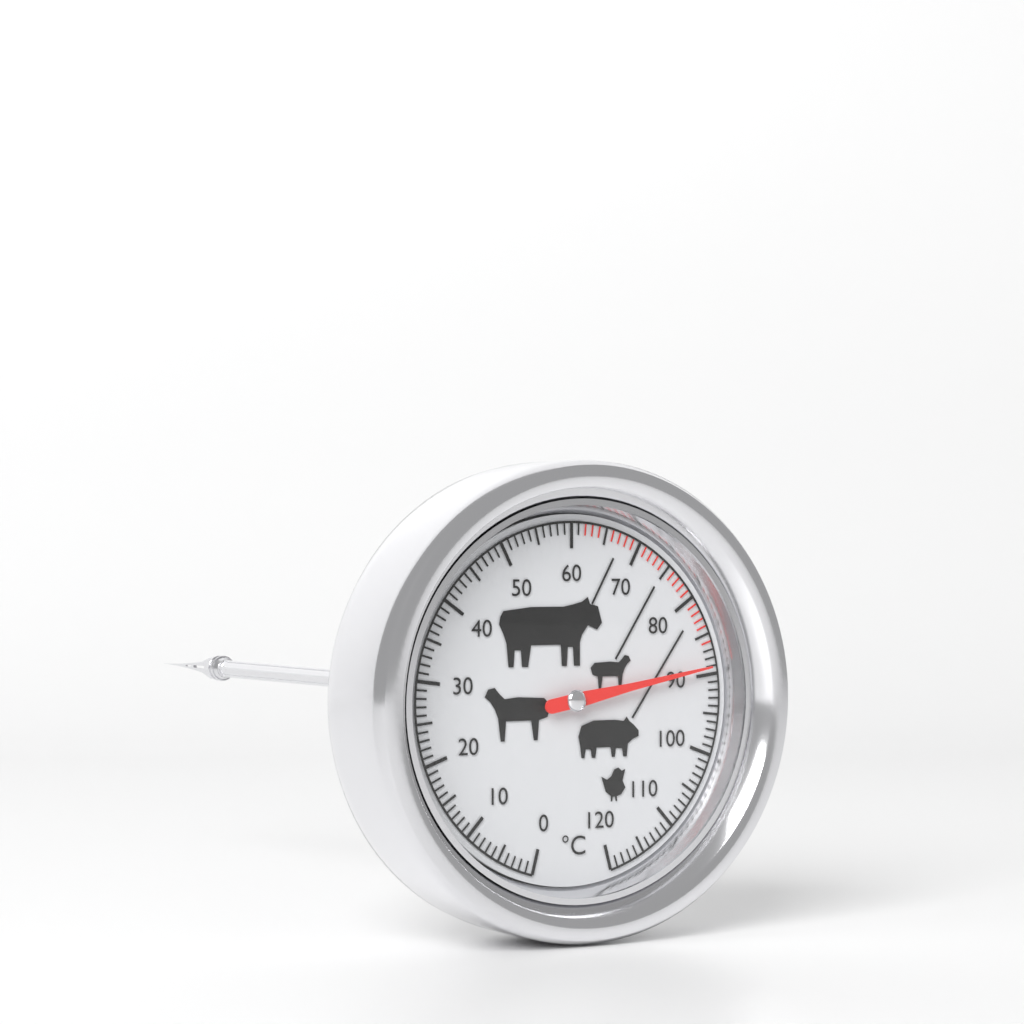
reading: 89 °C
